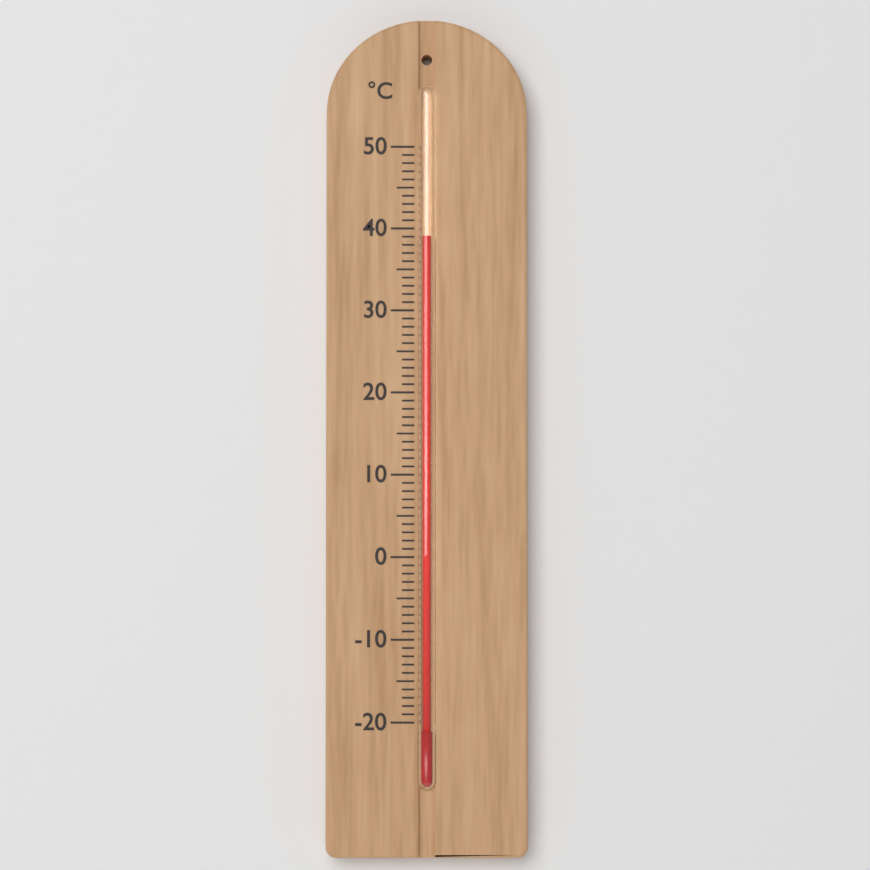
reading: 39 °C
